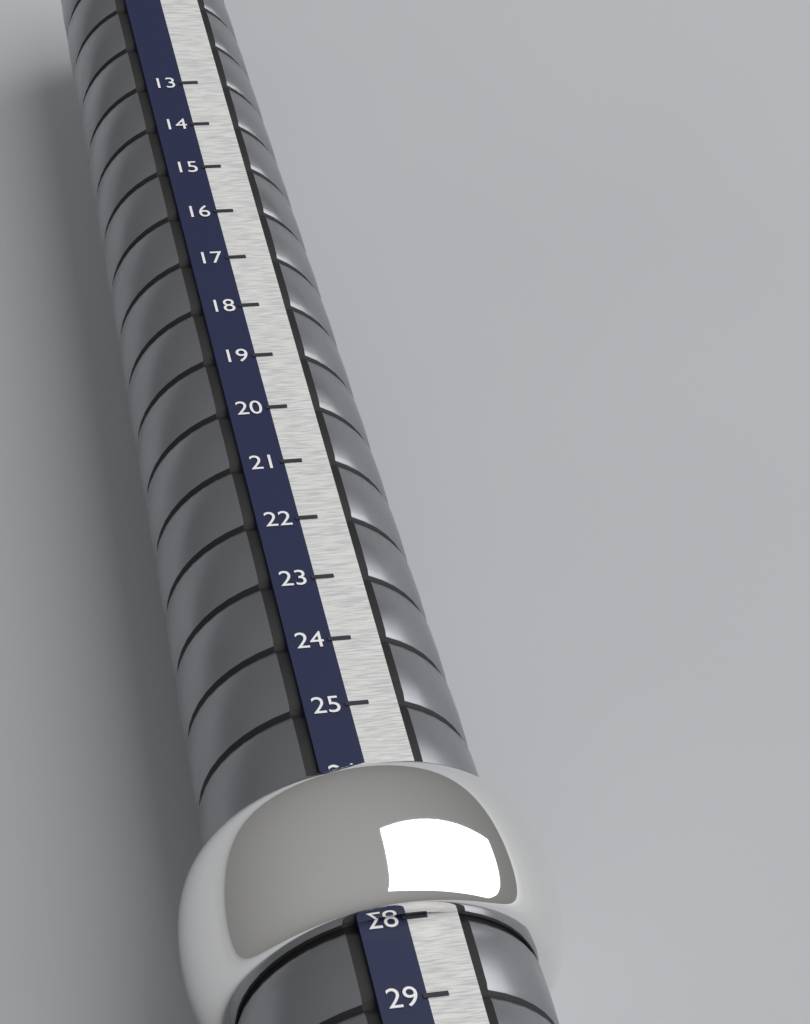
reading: 28 (no unit)
